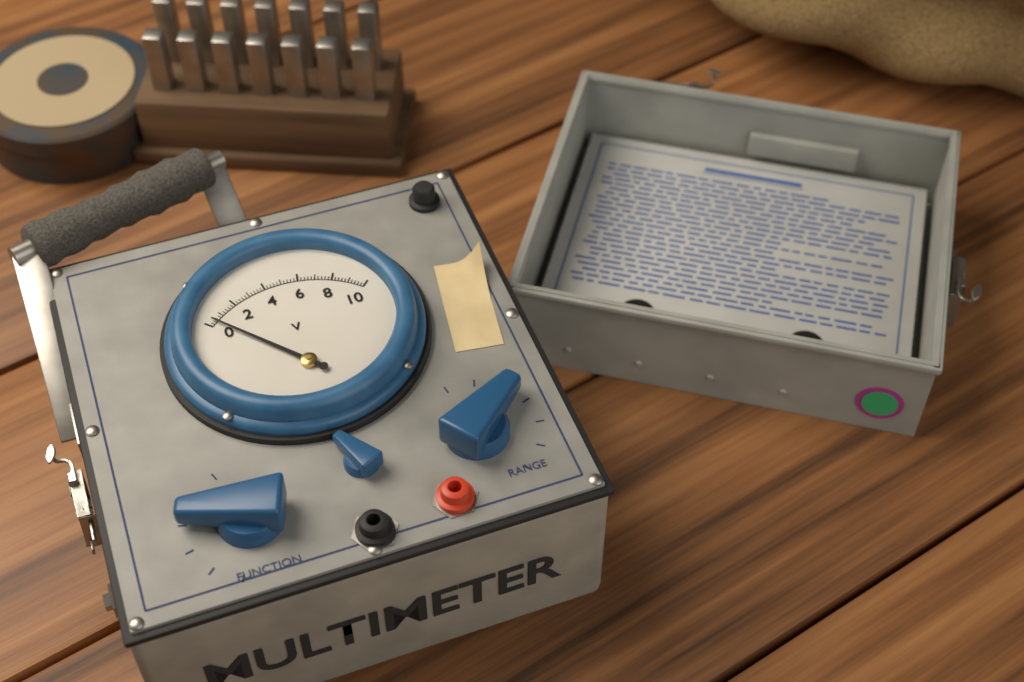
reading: 0.4 V
